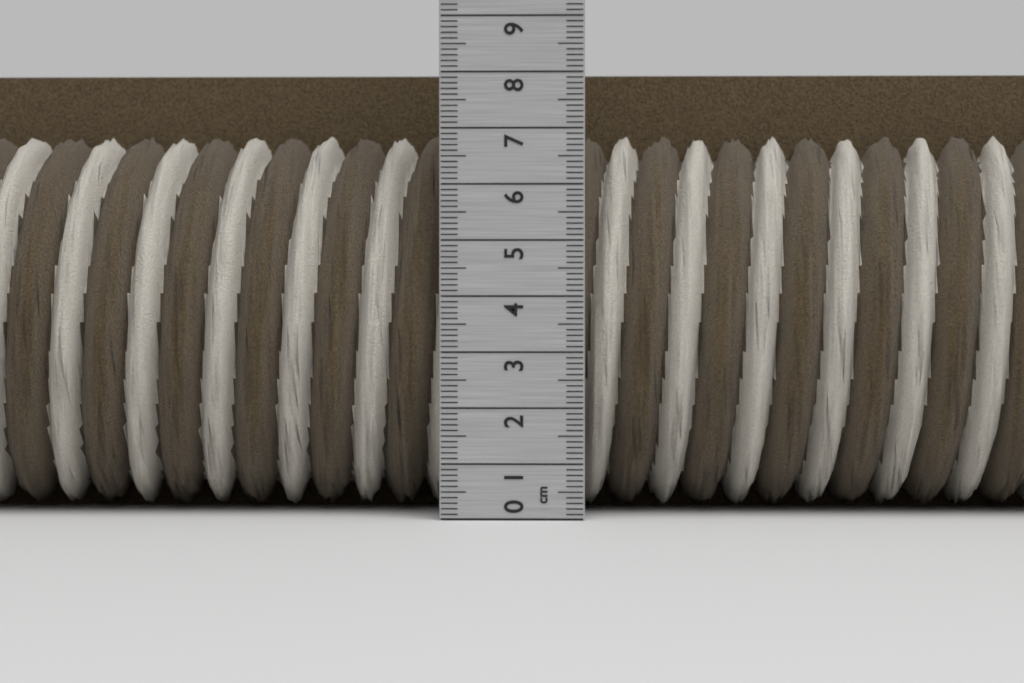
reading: 8.2 cm
